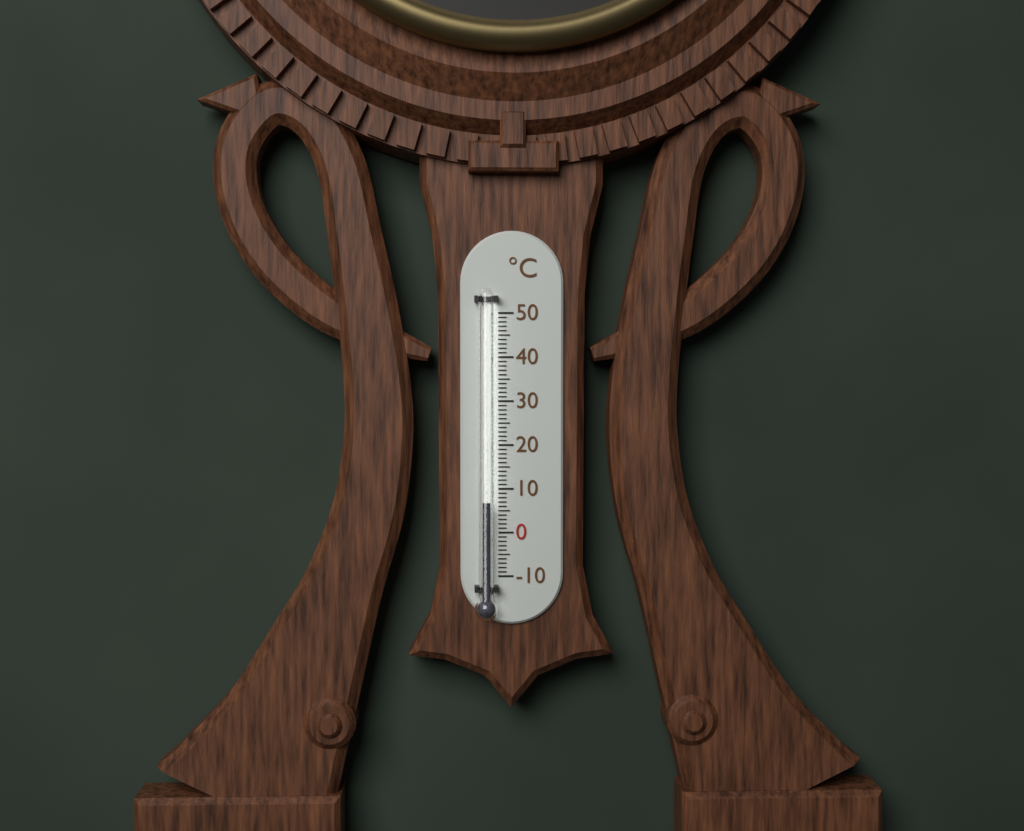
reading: 7 °C
